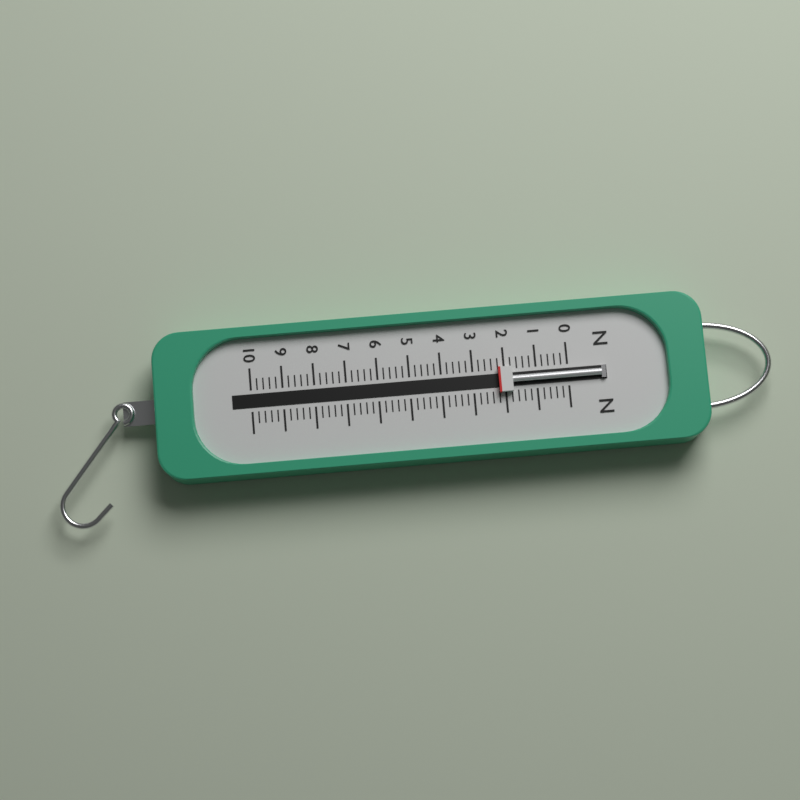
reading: 2.2 N
